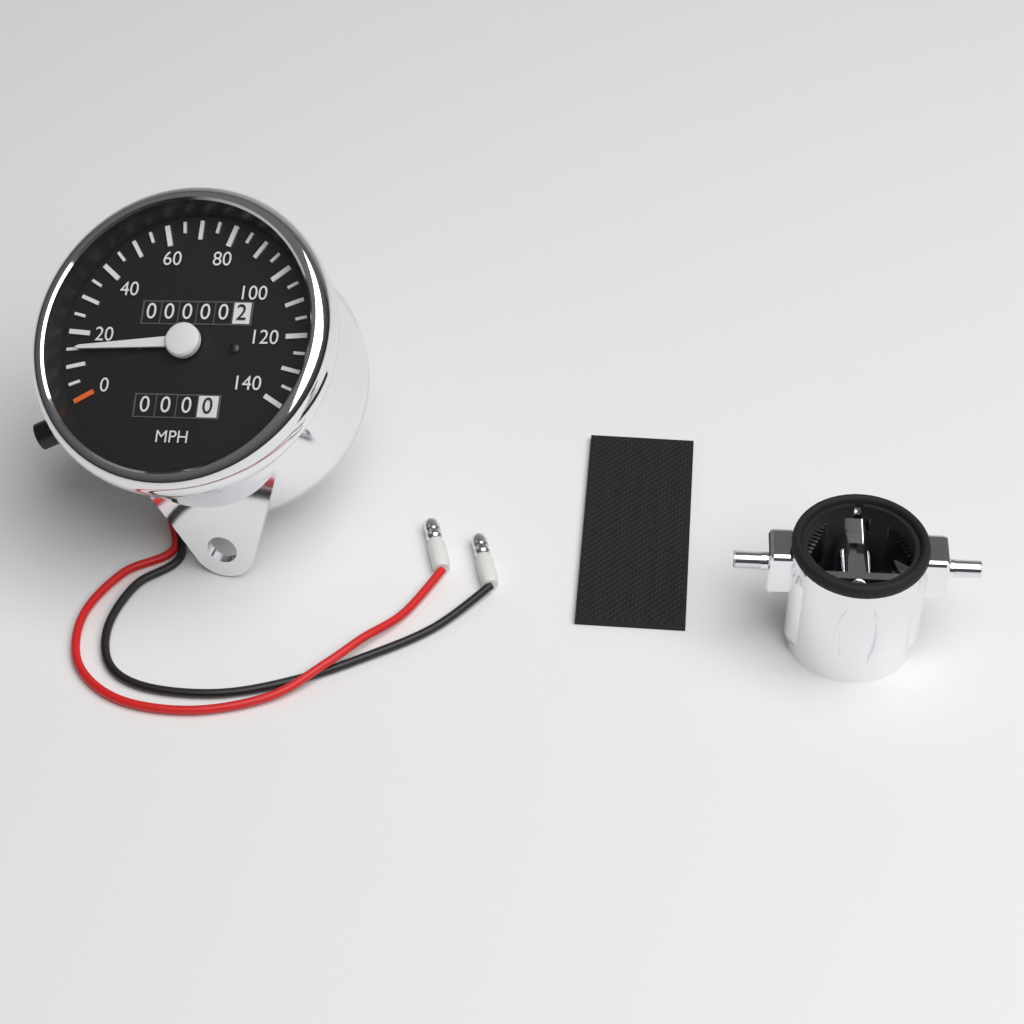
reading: 15 MPH
